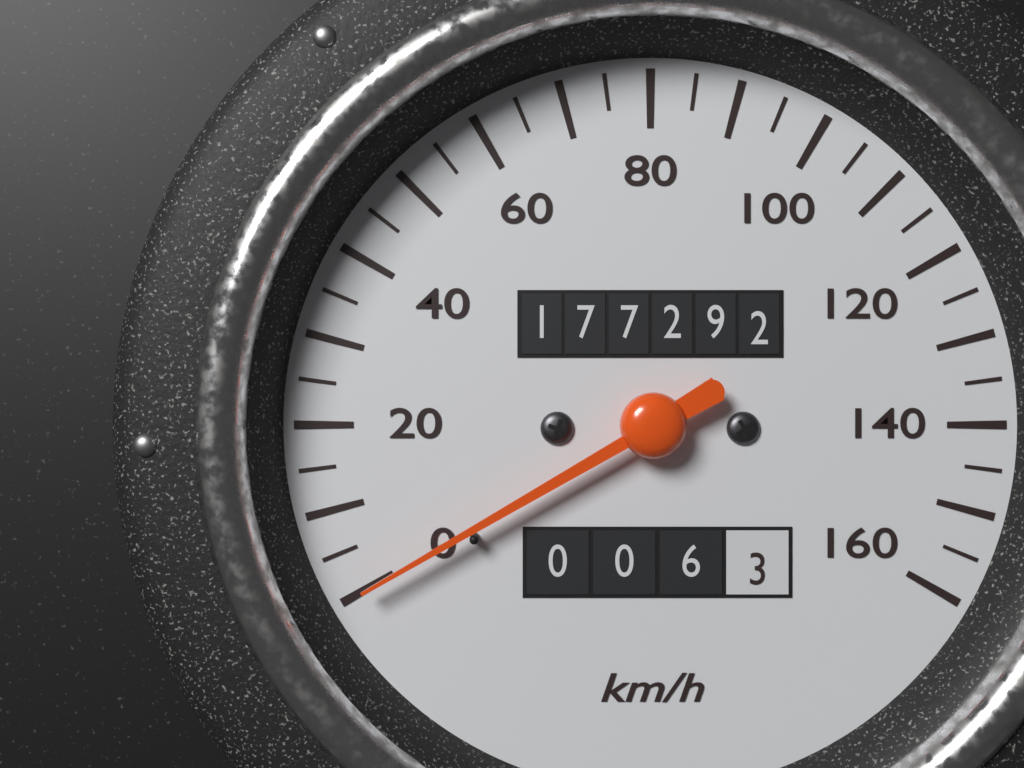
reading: 0 km/h
